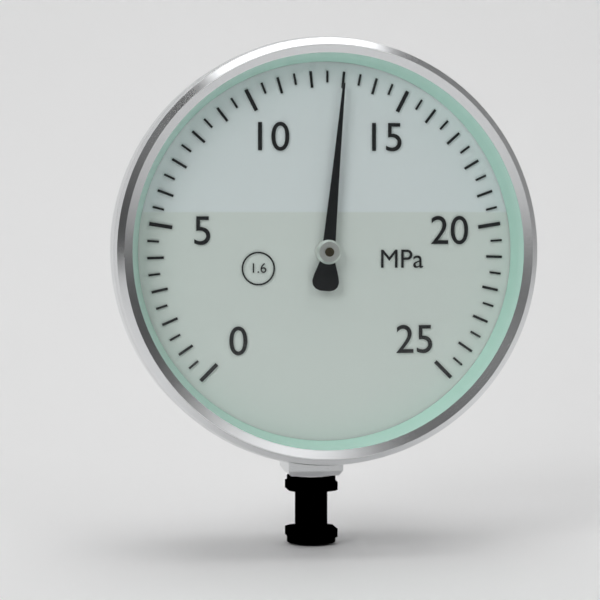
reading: 13.0 MPa
